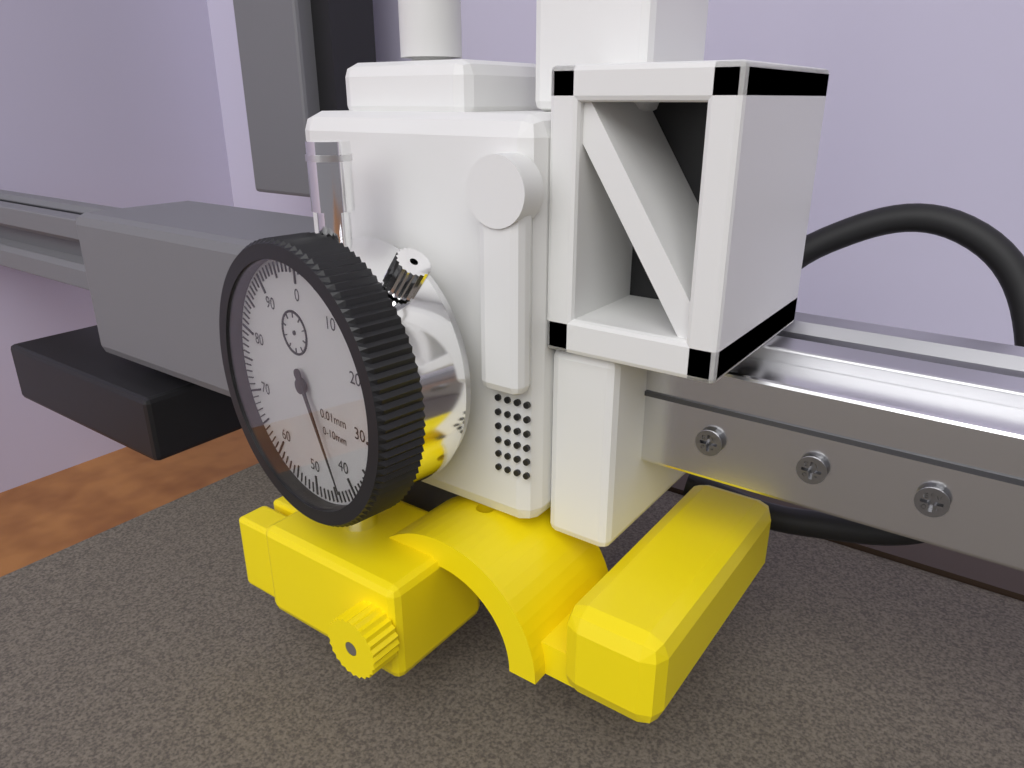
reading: 43 0.01mm
